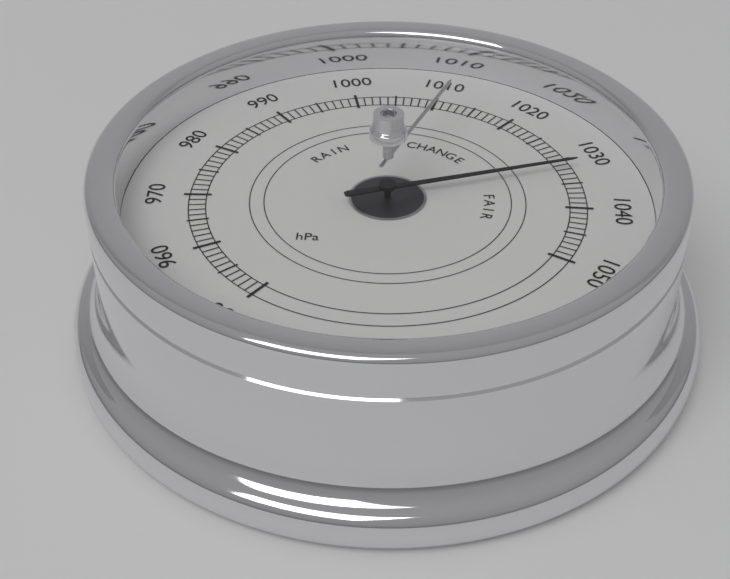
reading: 1032 hPa
